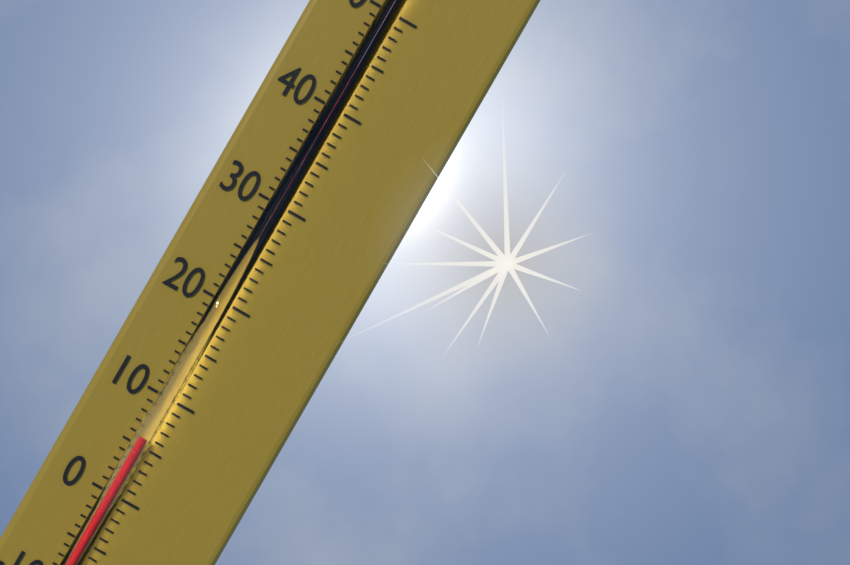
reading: 6 °C
